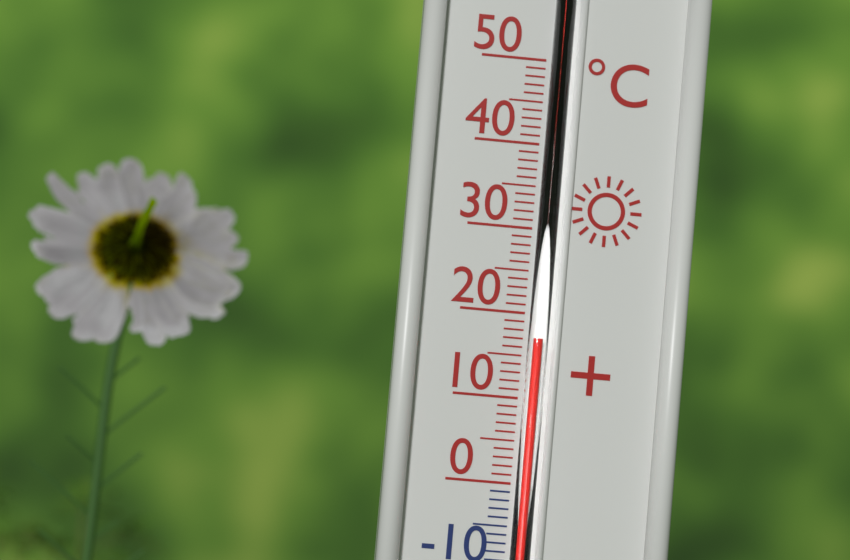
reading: 17 °C
